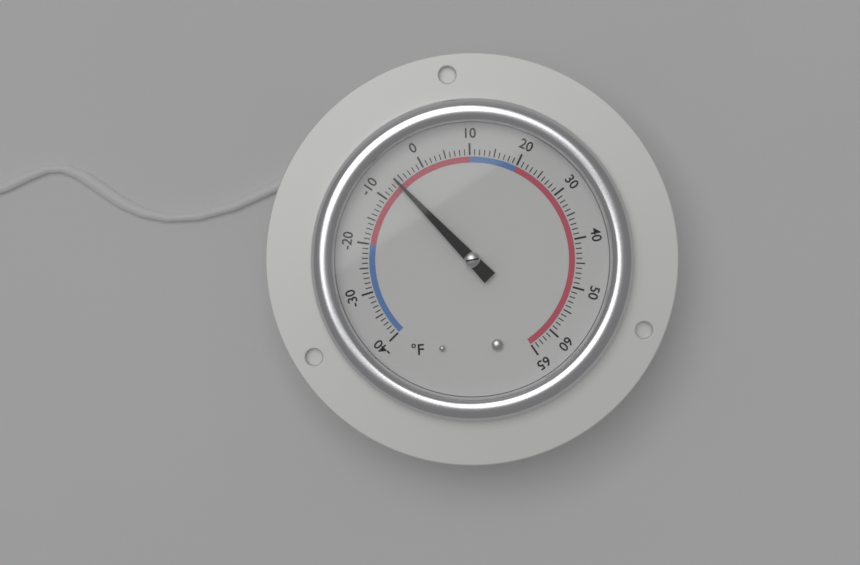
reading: -6 °F
